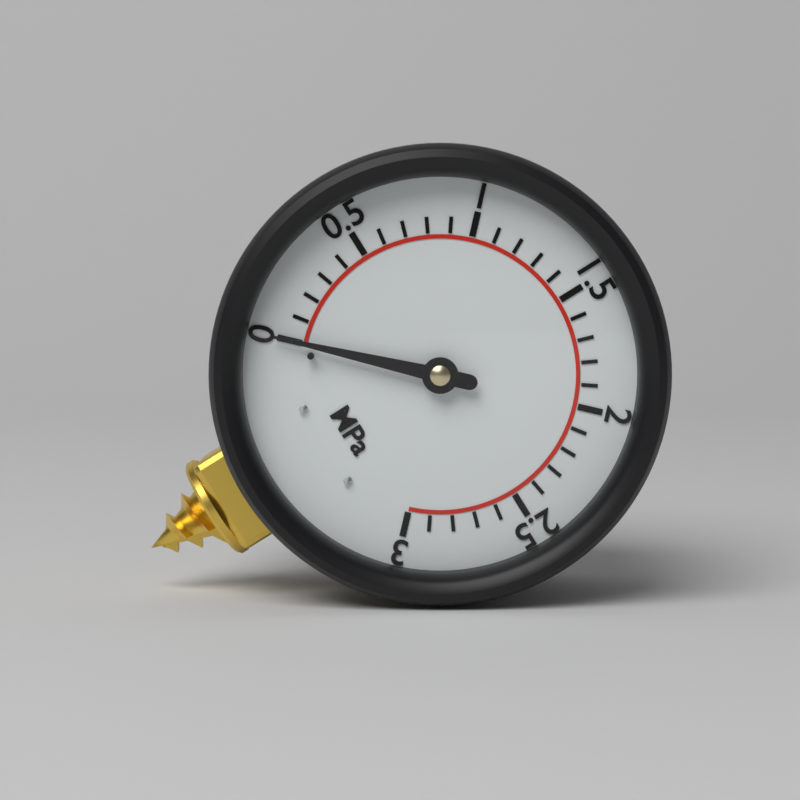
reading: 0.0 MPa
